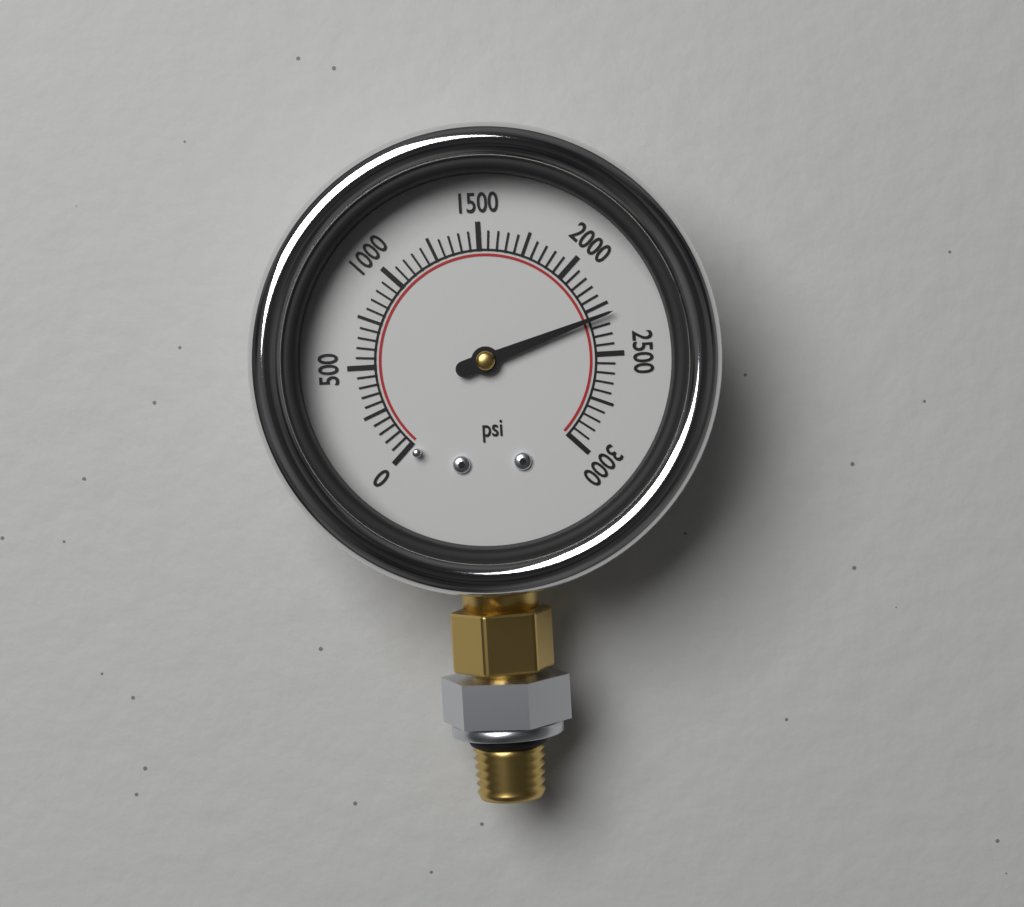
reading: 2300 psi
